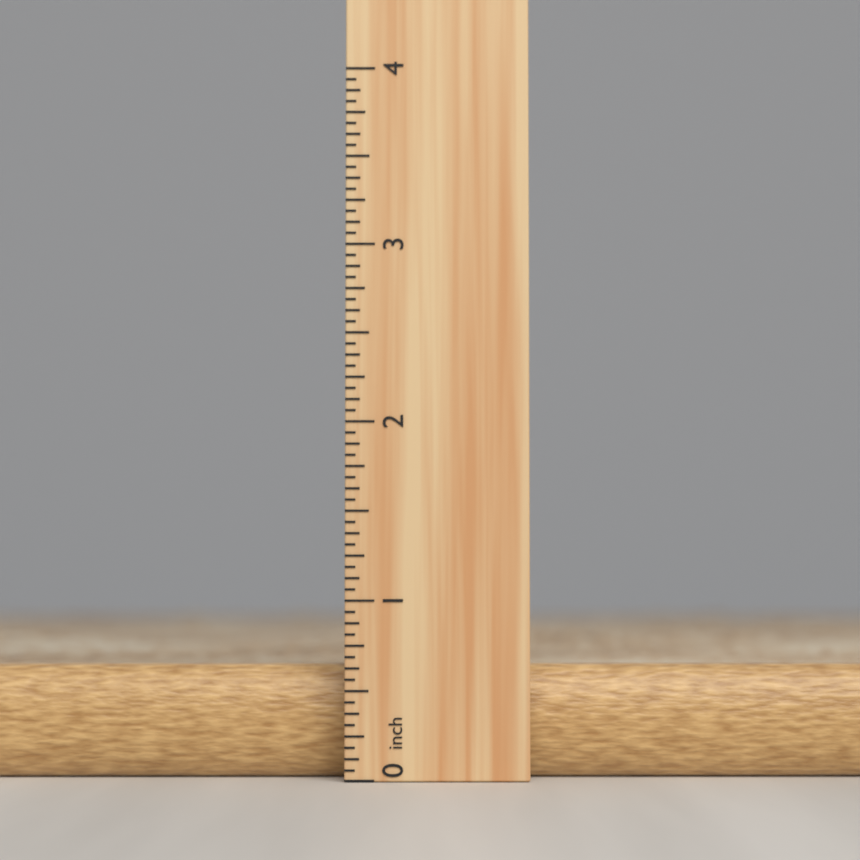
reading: 0.7500 inch
